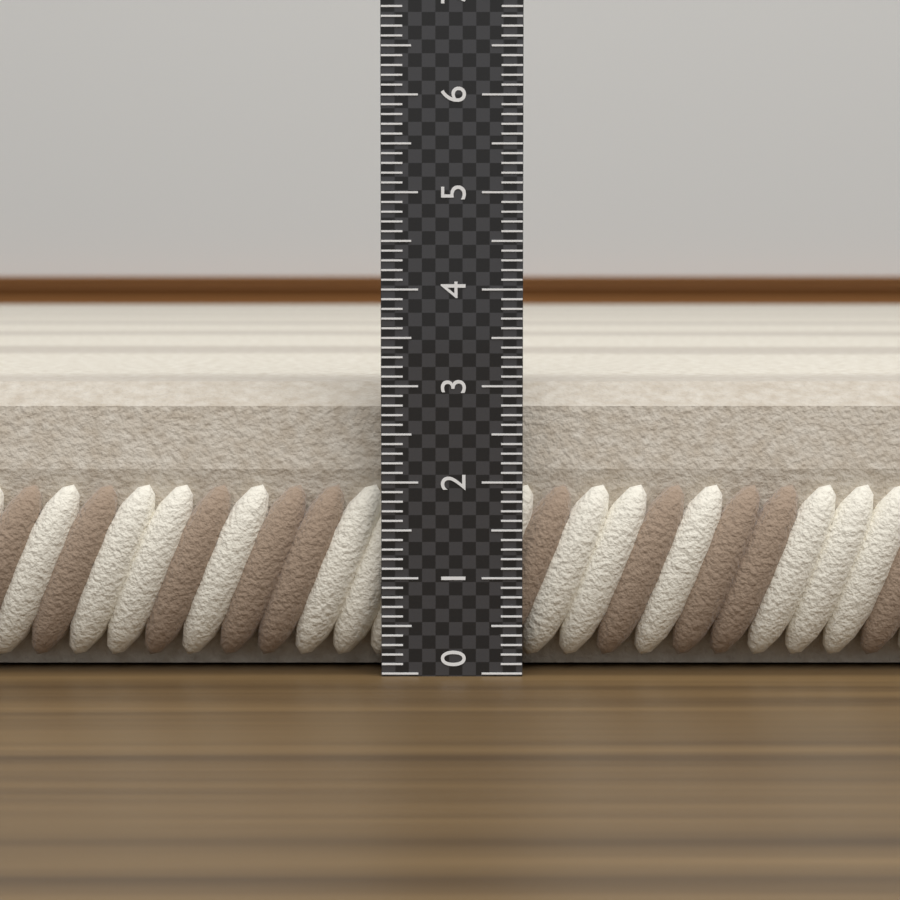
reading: 3.0 (no unit)
